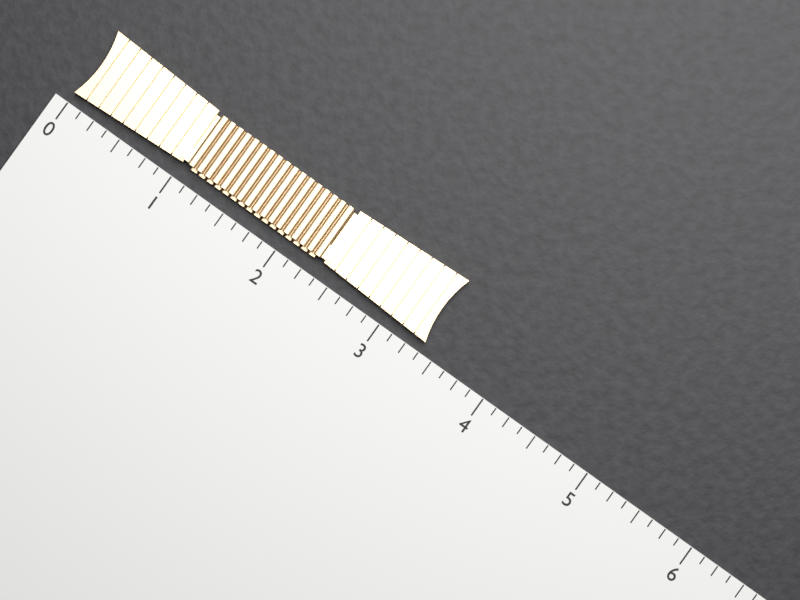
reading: 3.375 (no unit)
